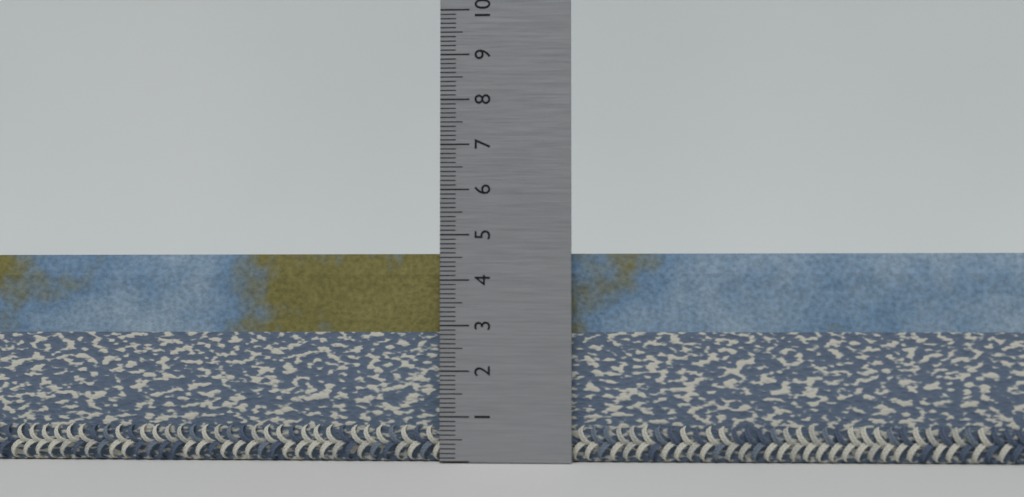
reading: 4.6 (no unit)
